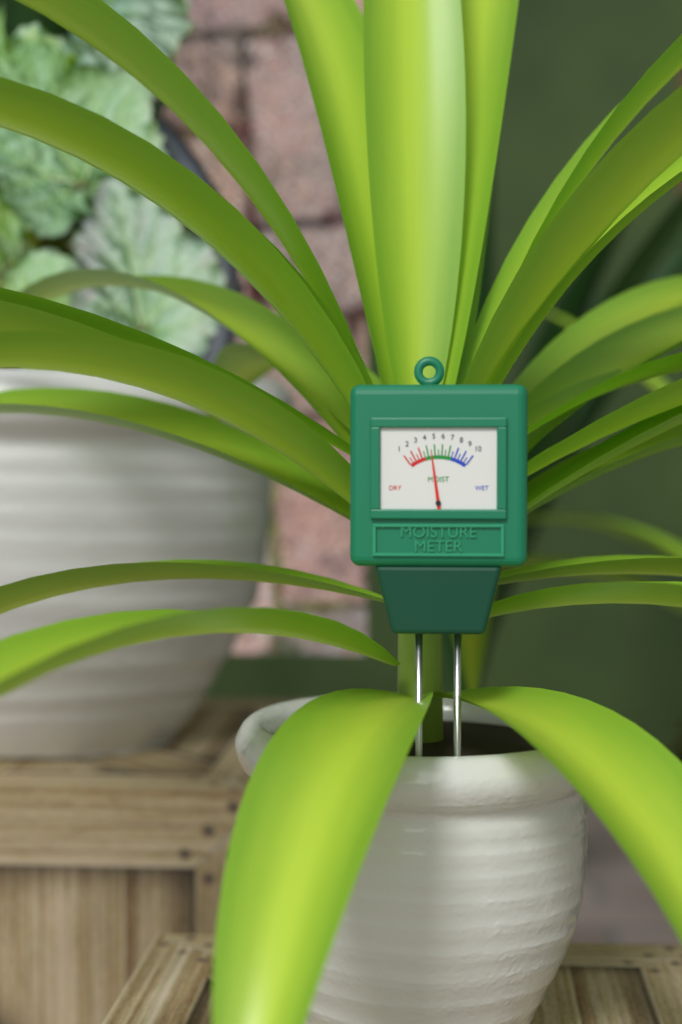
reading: 4.5 (no unit)
